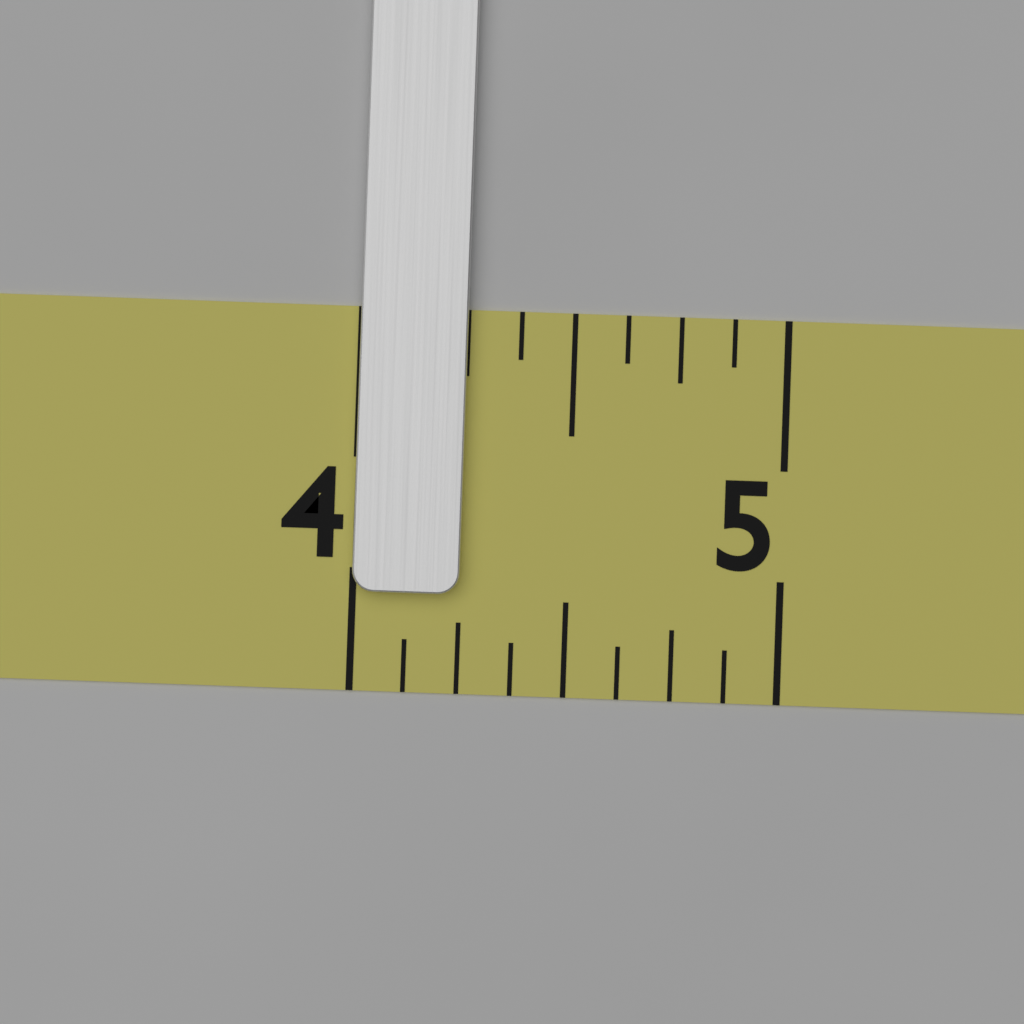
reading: 4.250 (no unit)
